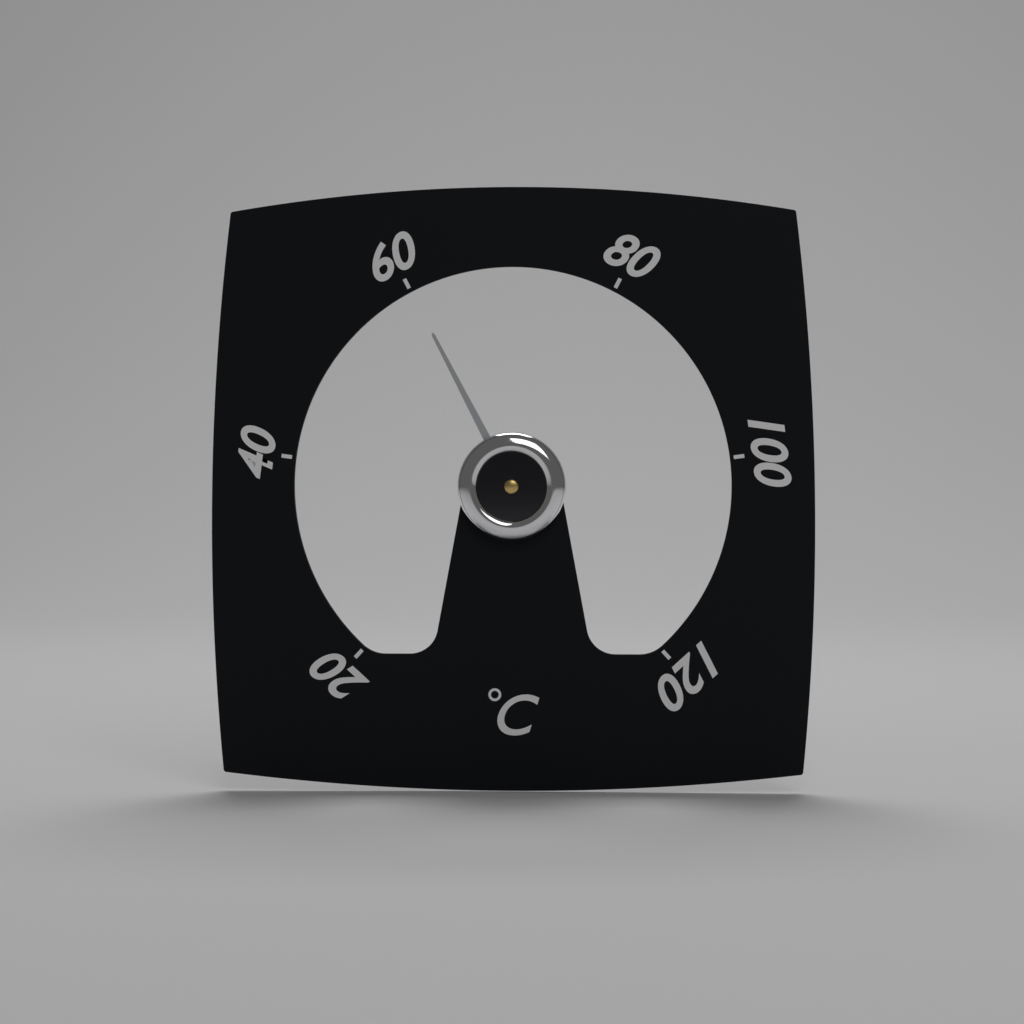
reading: 60 °C
